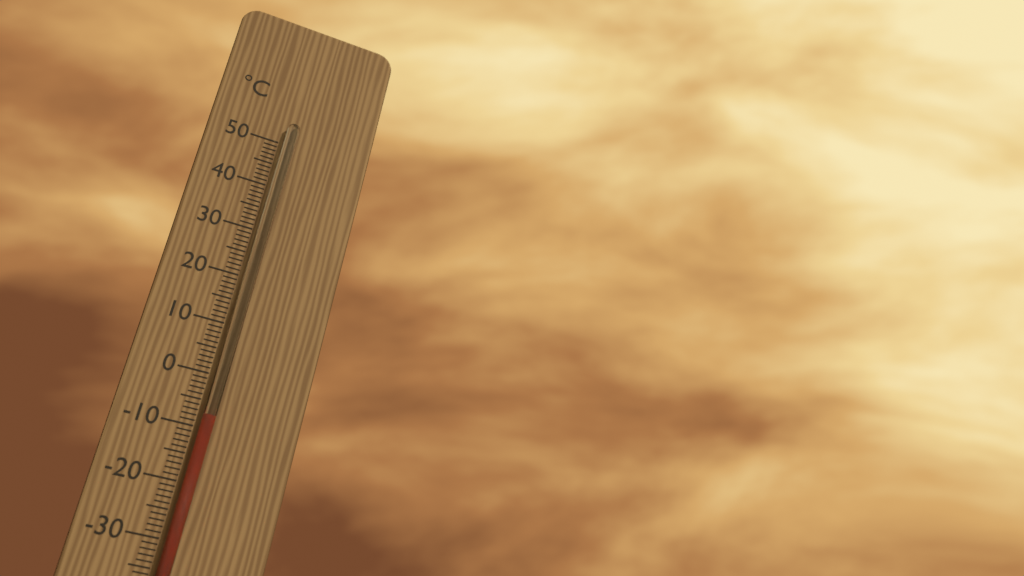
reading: -8 °C
